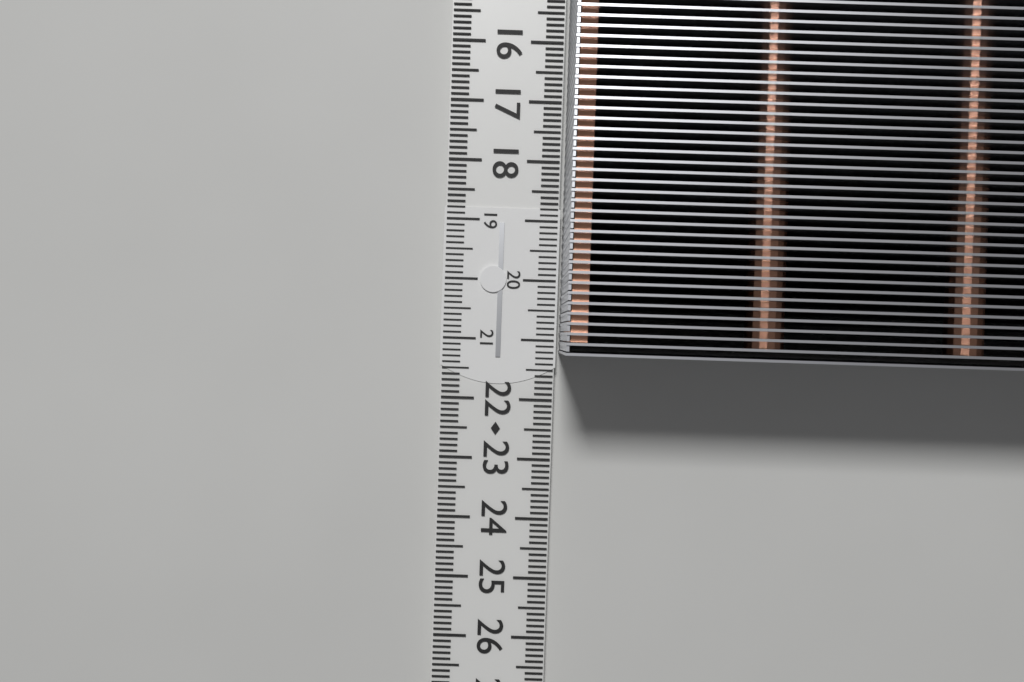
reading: 21.2 cm
